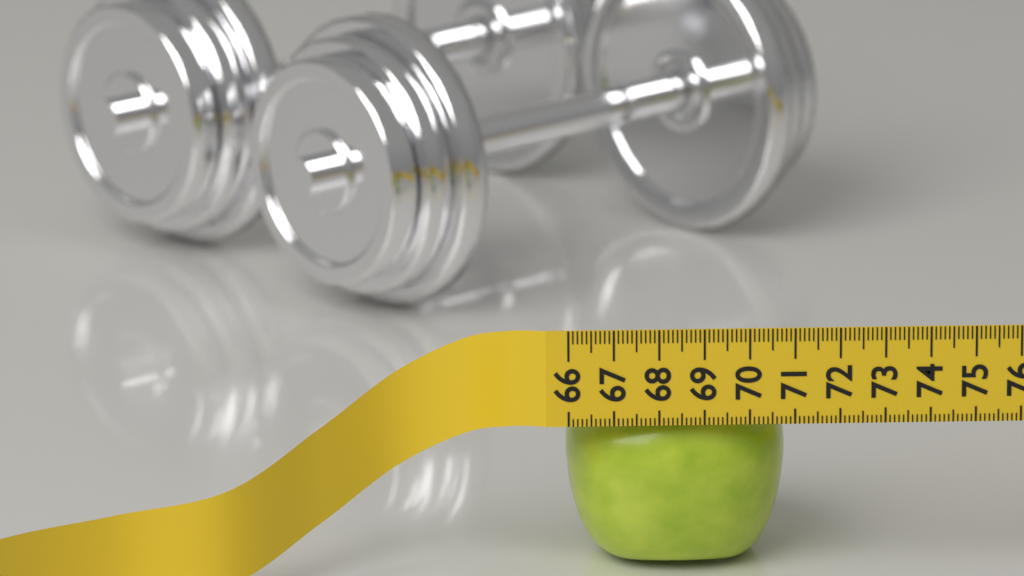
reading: 70.9 (no unit)
